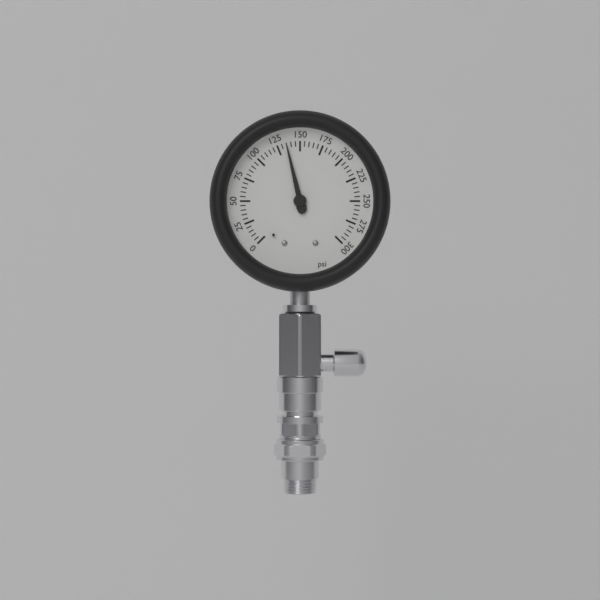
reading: 135 psi
